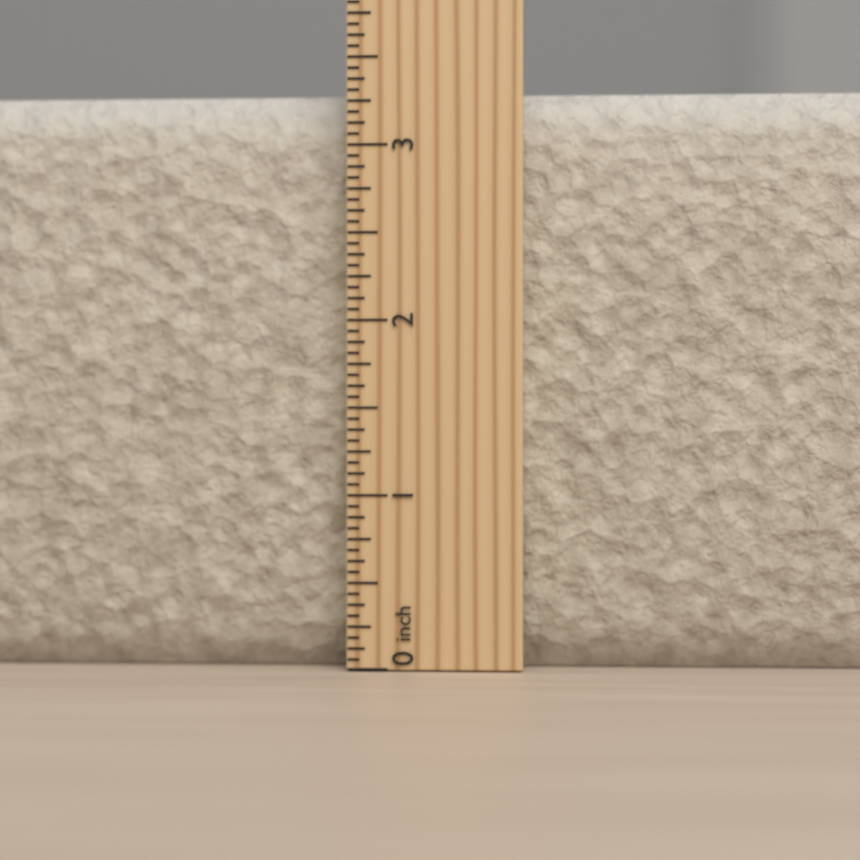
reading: 3.3125 inch
